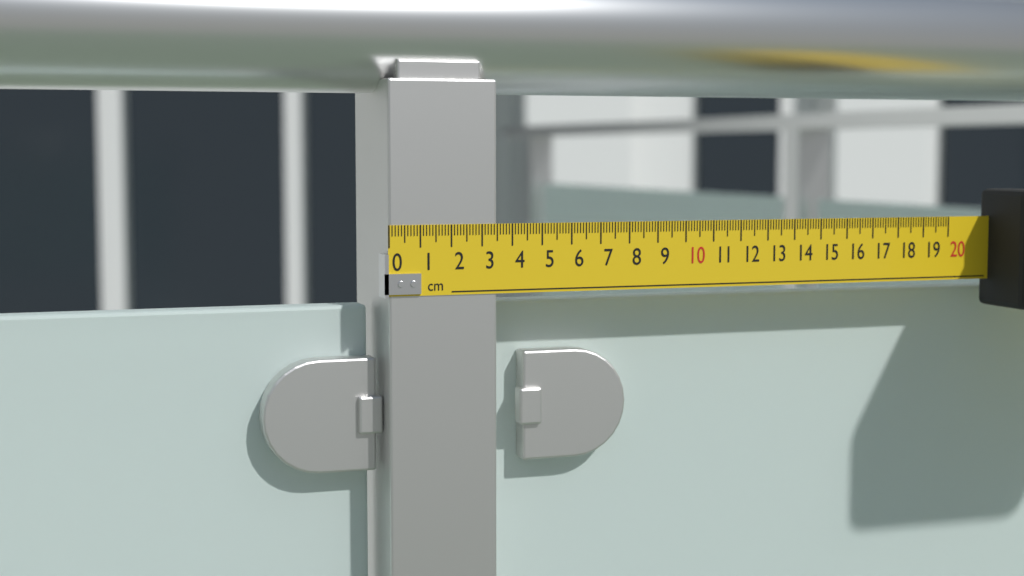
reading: 3.5 cm
